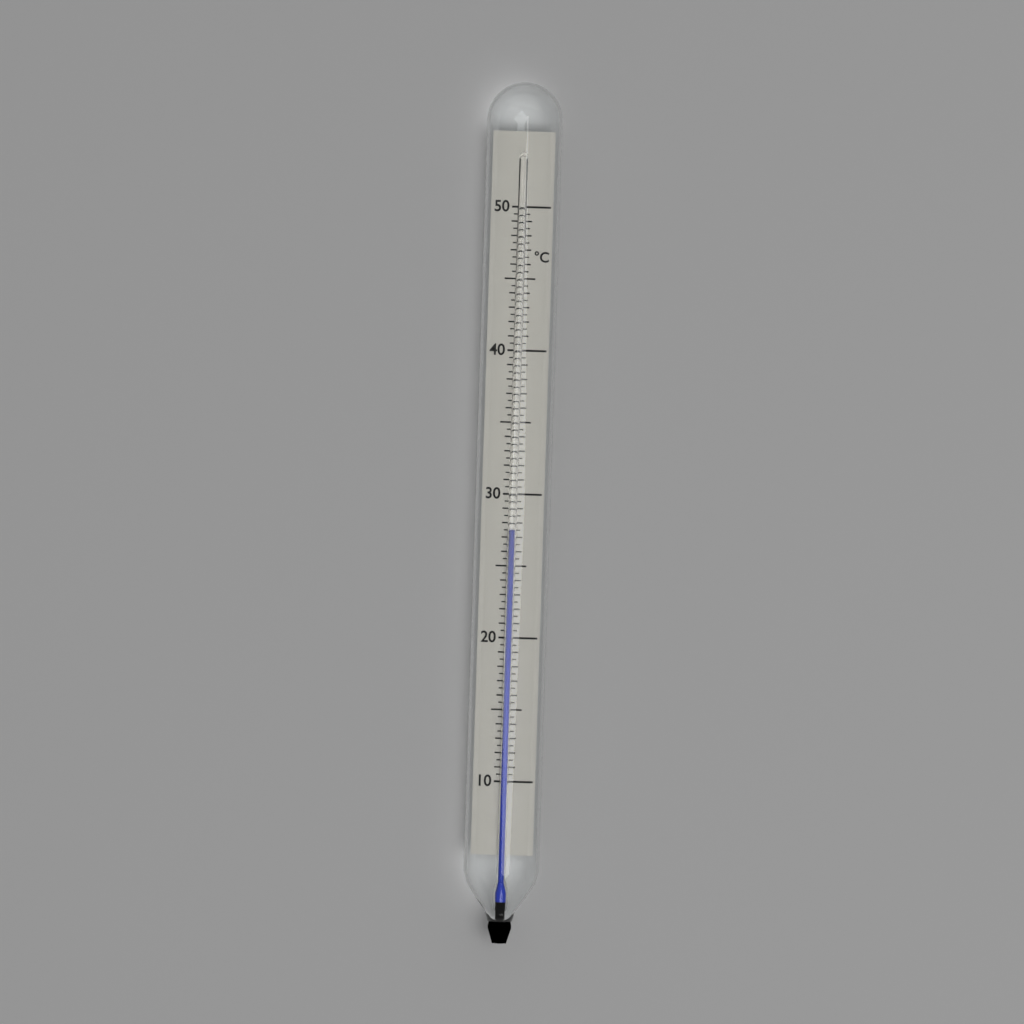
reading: 27.5 °C
